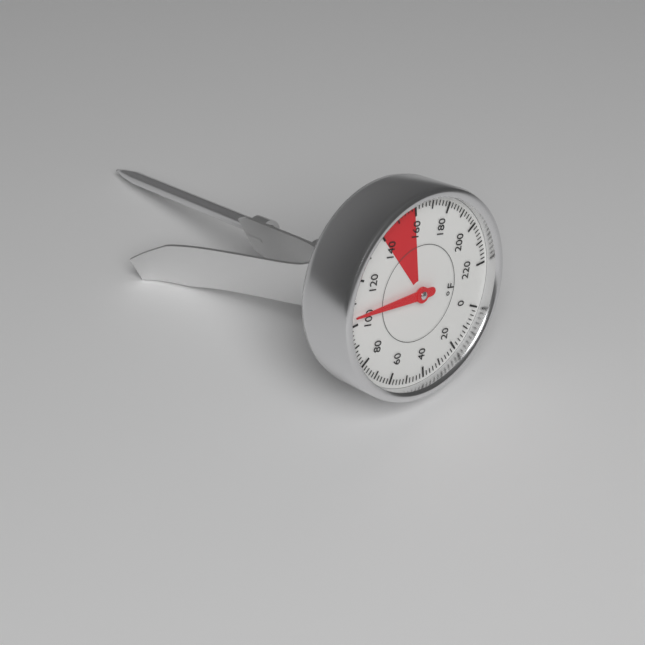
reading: 104 °F
